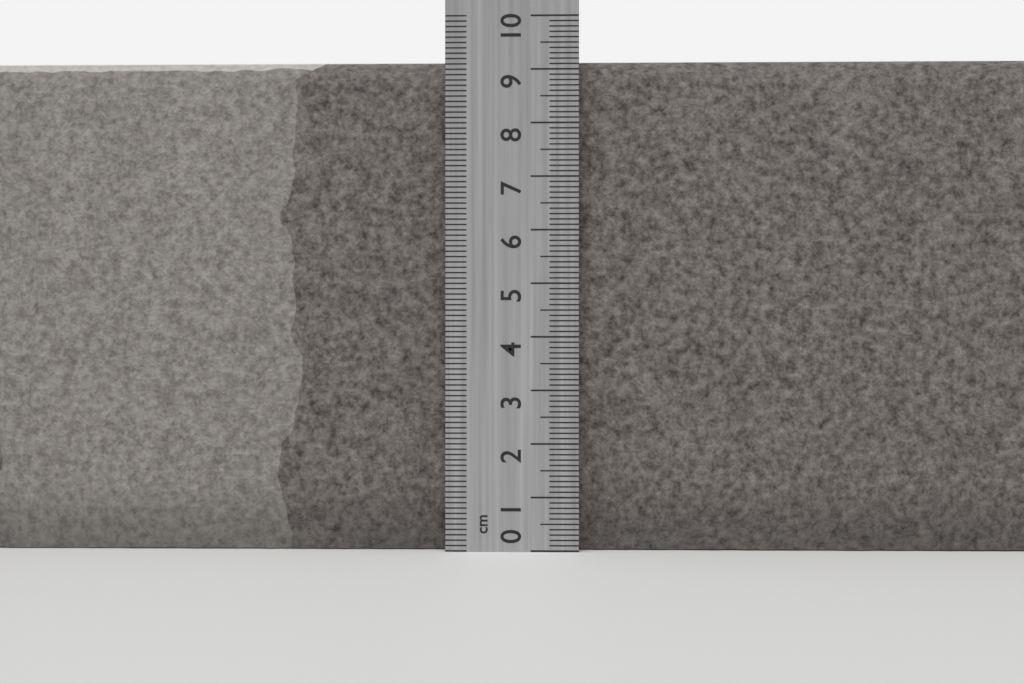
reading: 9.2 cm
